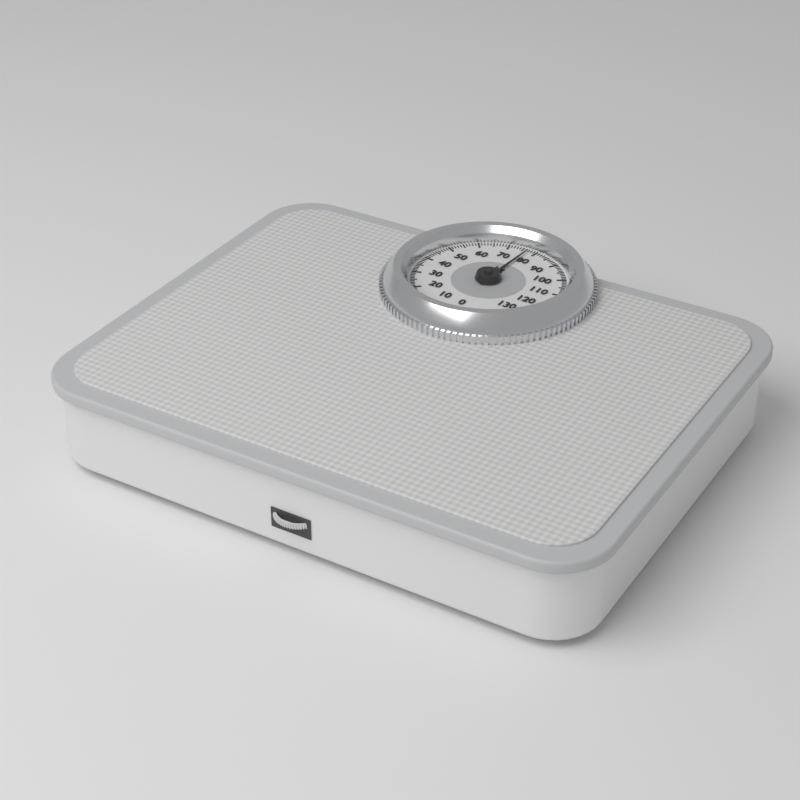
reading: 77 kg
